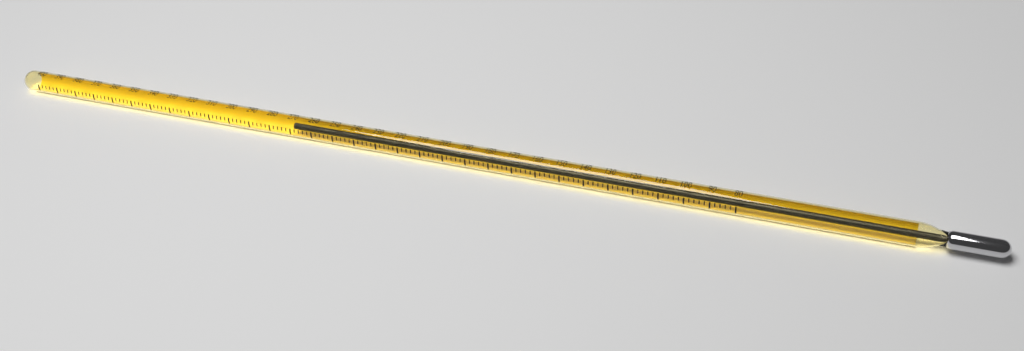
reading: 270 (no unit)
